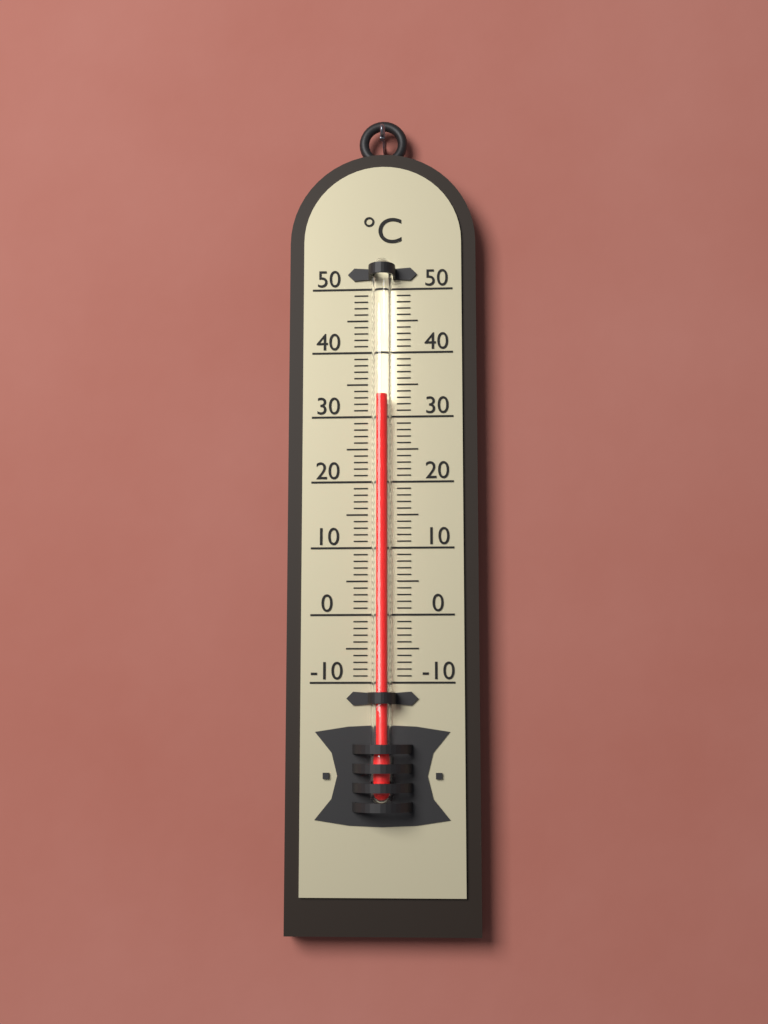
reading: 33 °C
